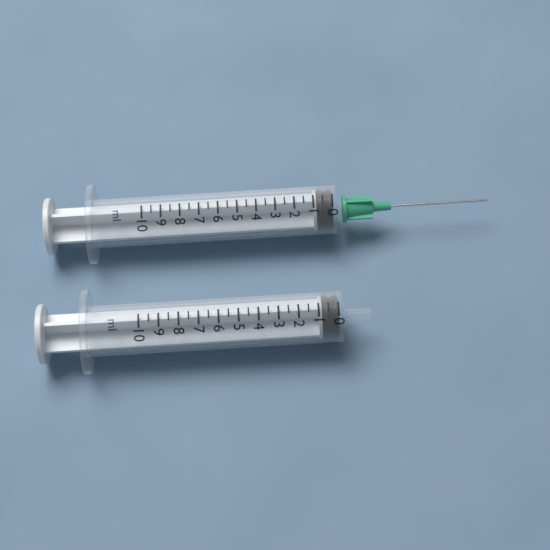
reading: 0.0 ml
